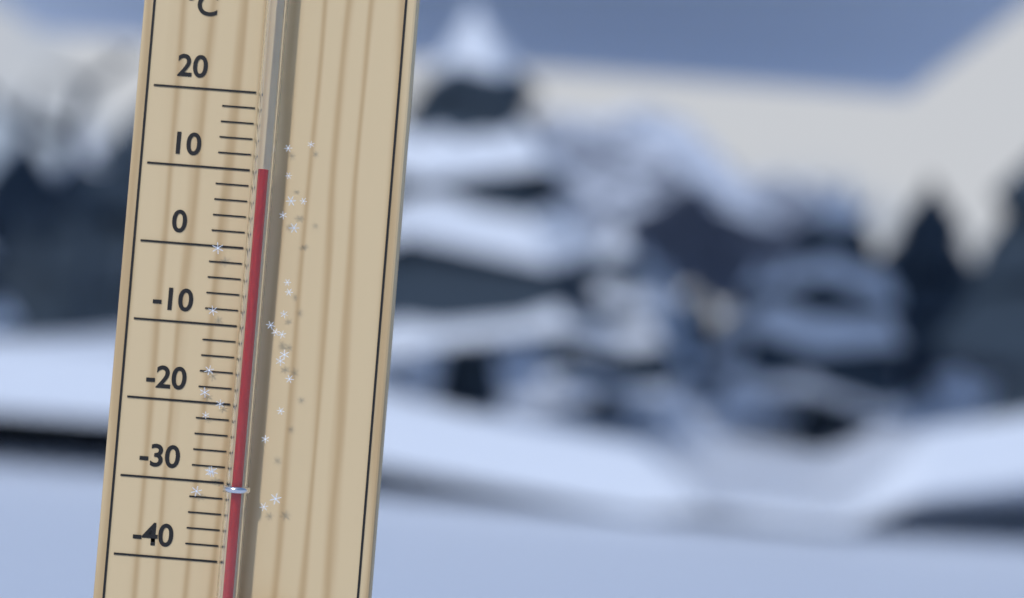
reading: 10 °C
